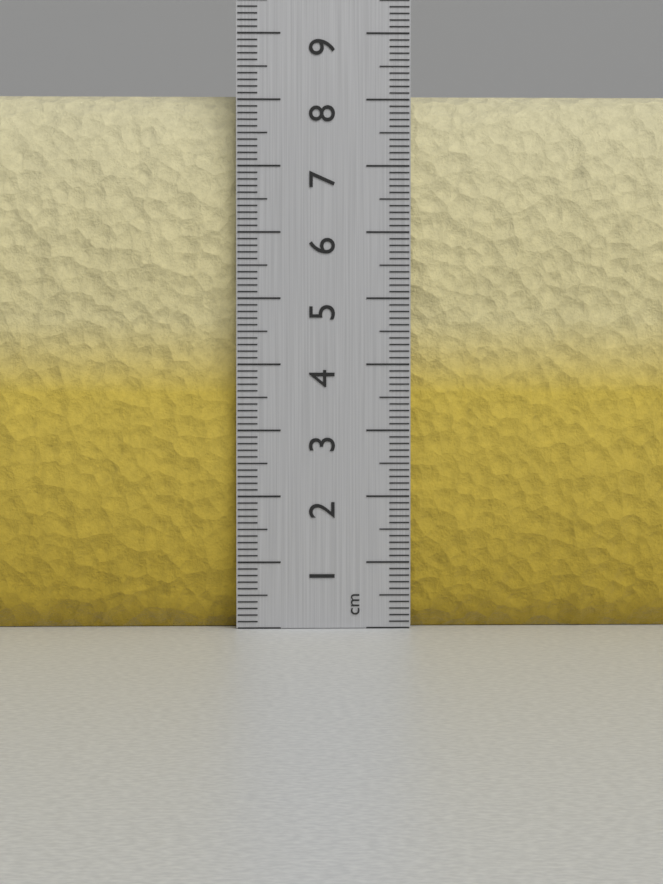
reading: 8.1 cm
